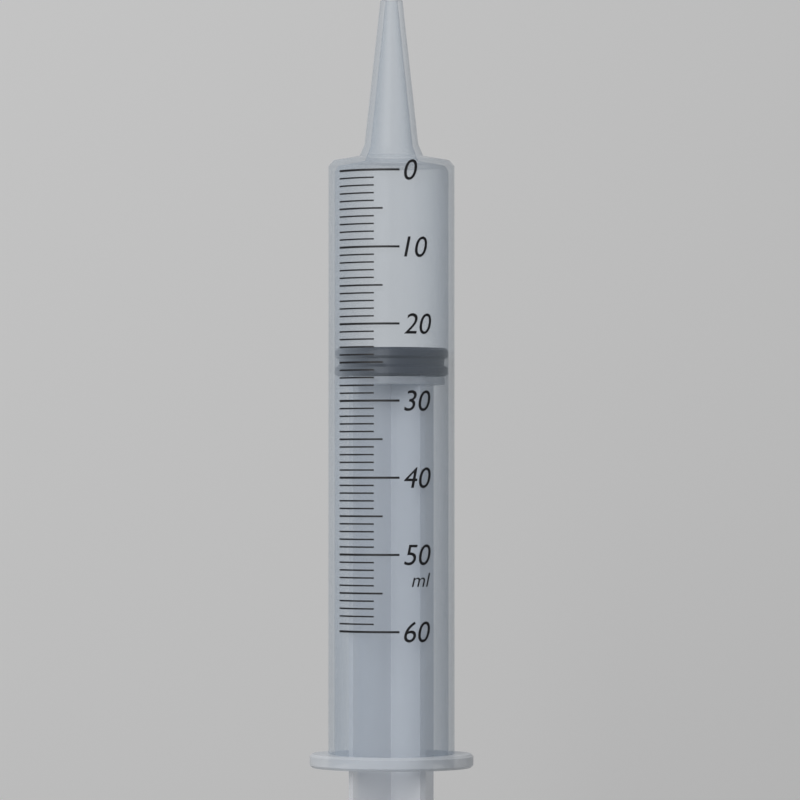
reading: 23 ml
